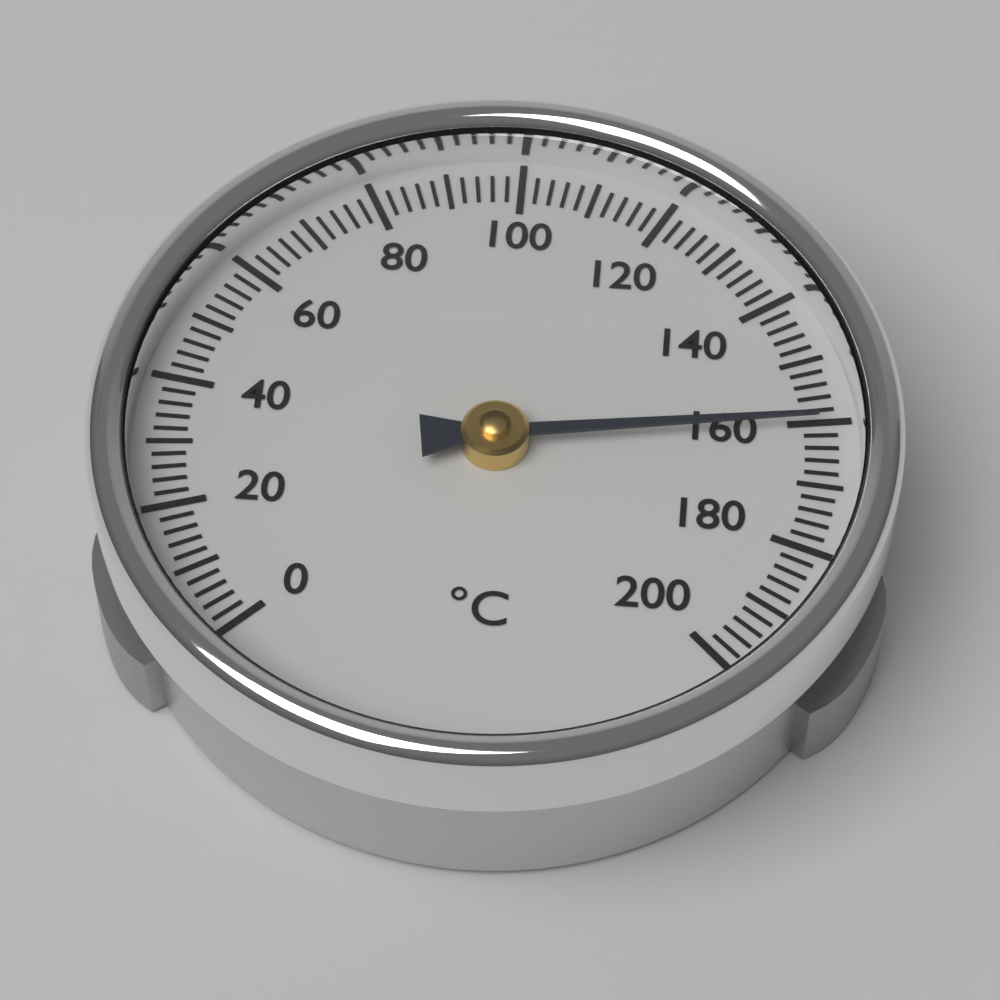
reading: 160 °C
